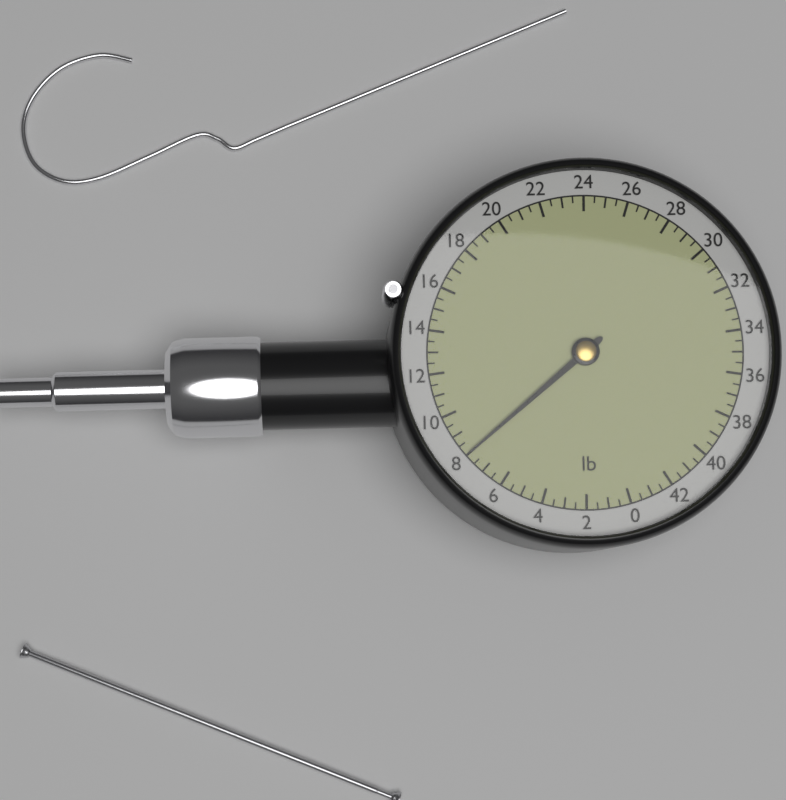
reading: 8.0 lb
